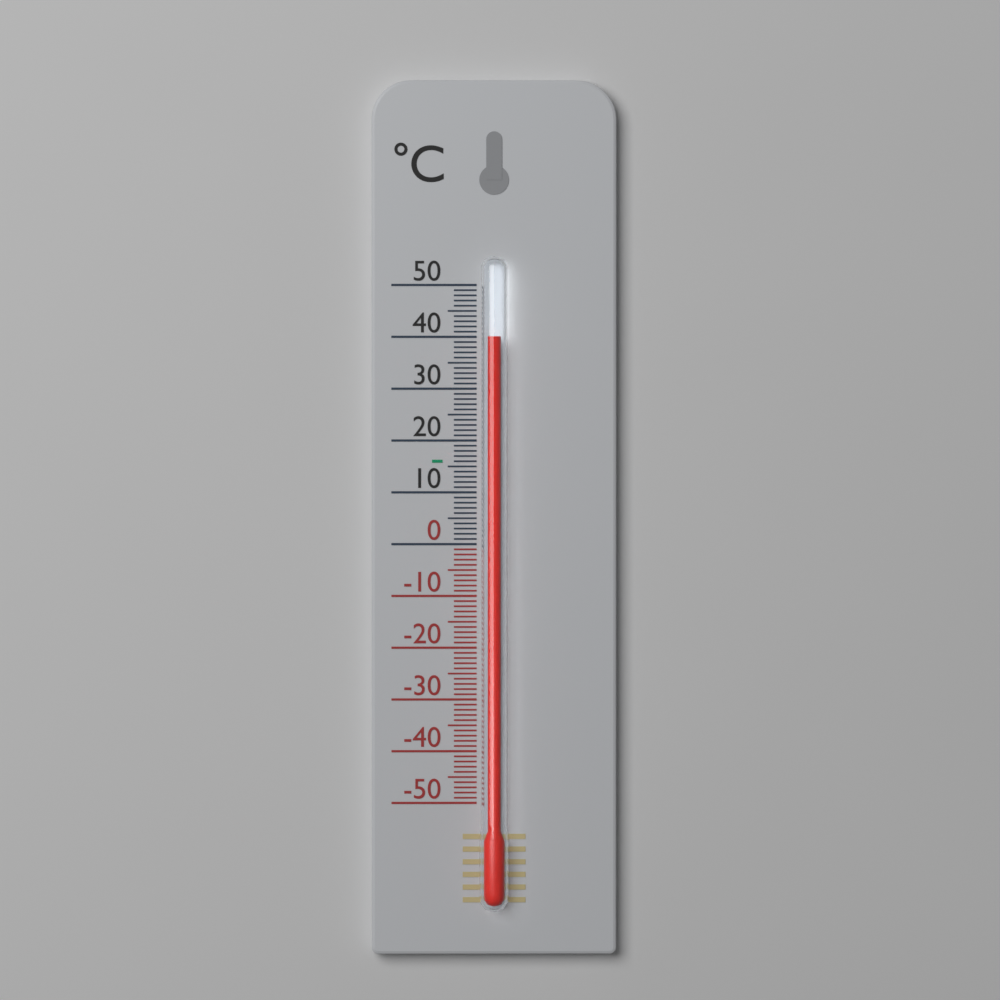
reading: 40 °C
